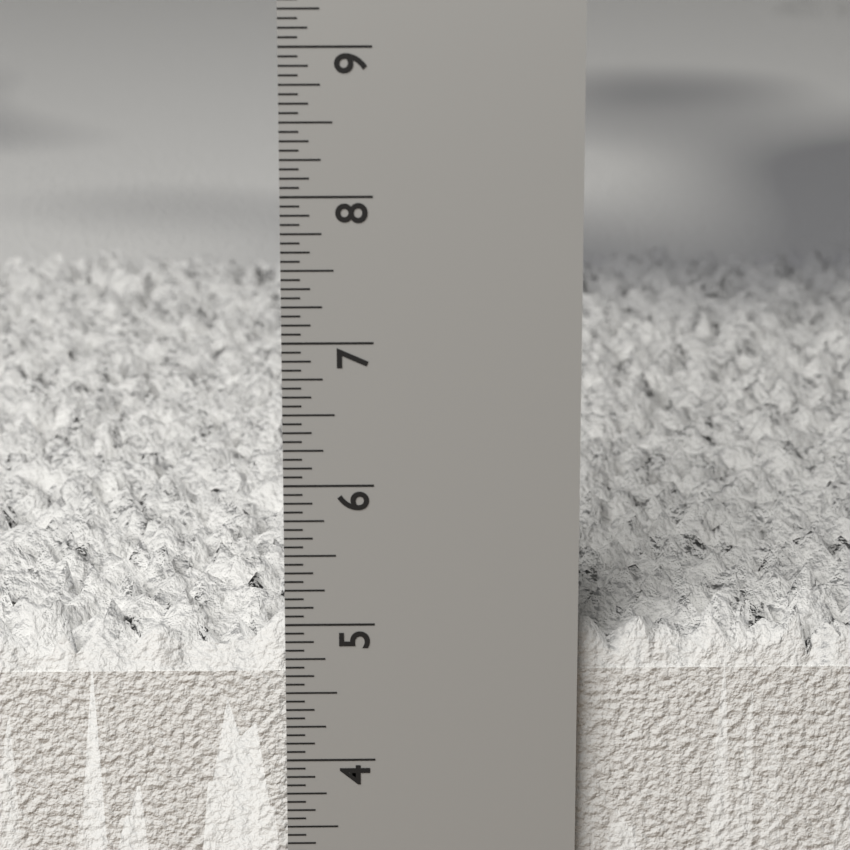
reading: 5.1250 in
